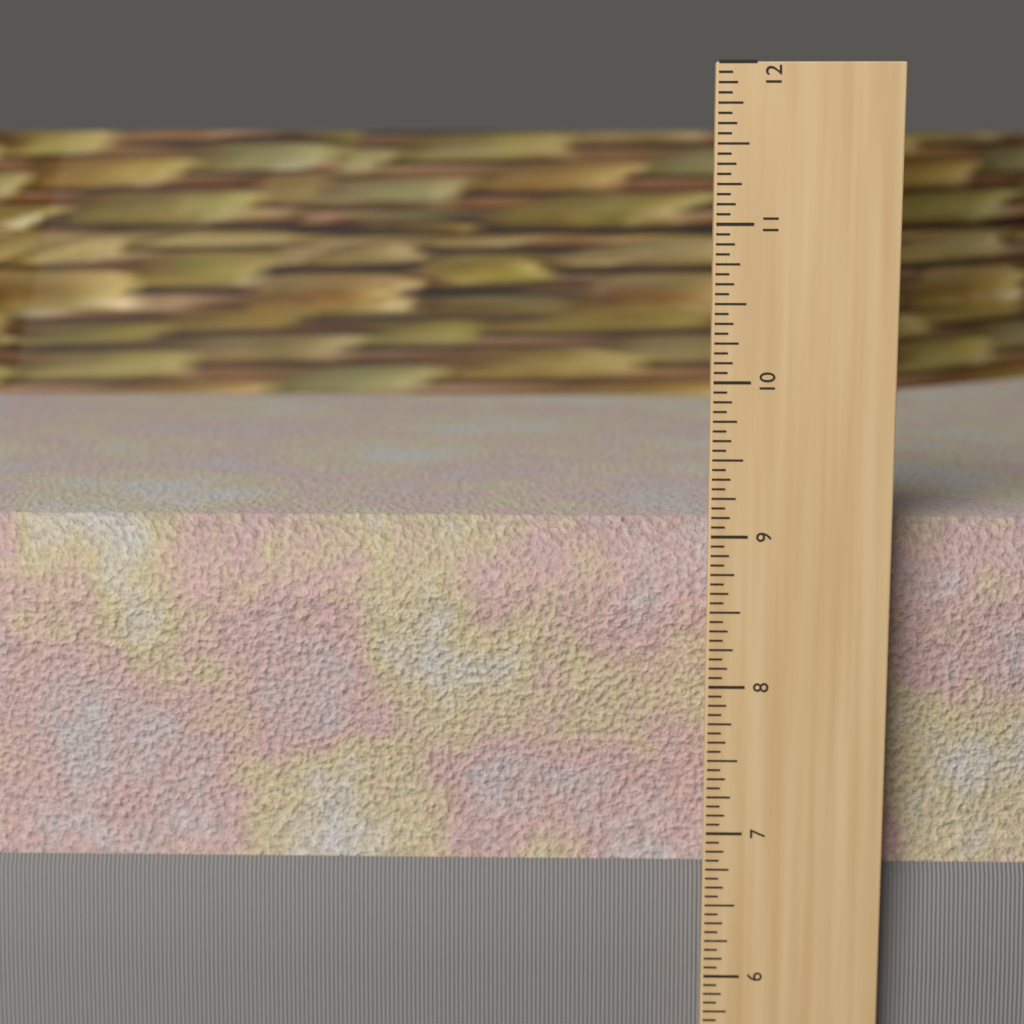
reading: 9.0625 in
